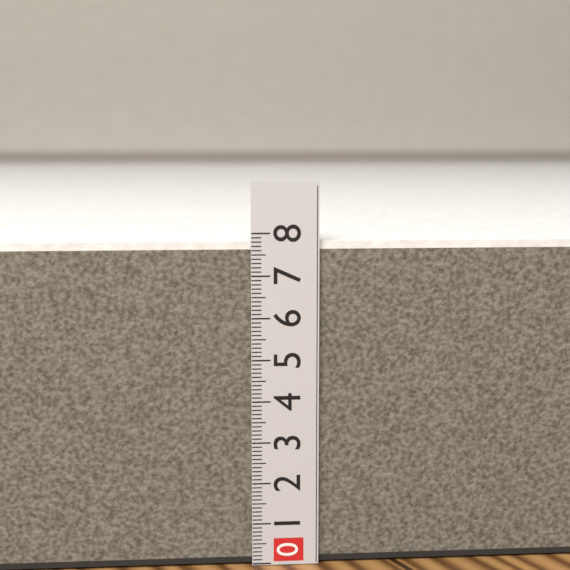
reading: 7.8 (no unit)
